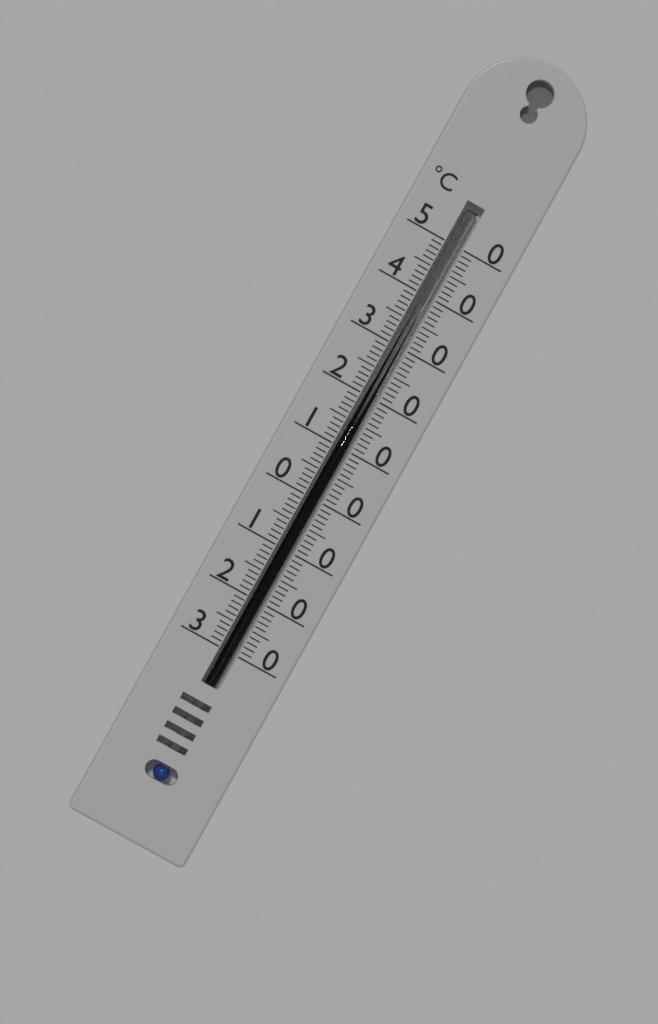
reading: 15 °C
